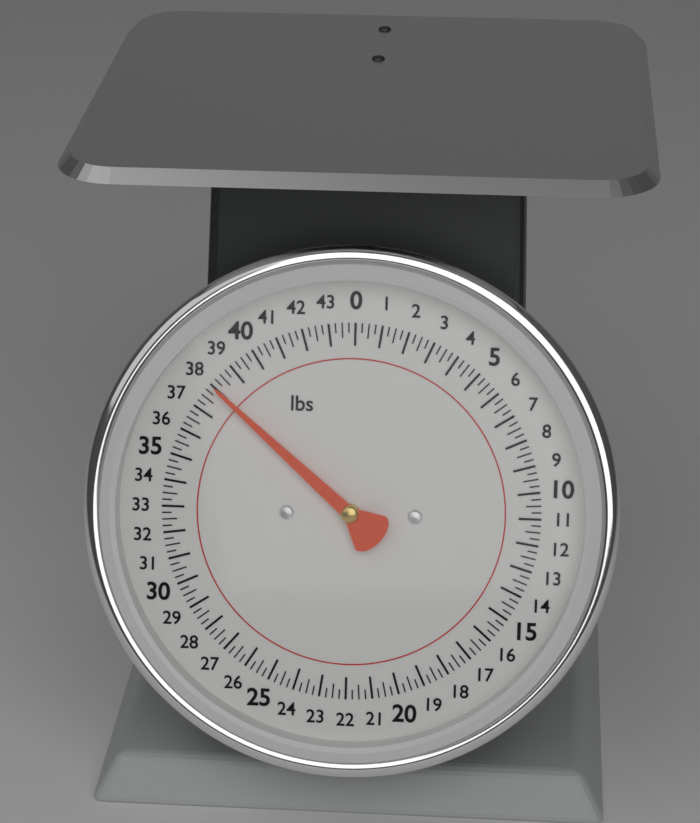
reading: 38.00 lbs
